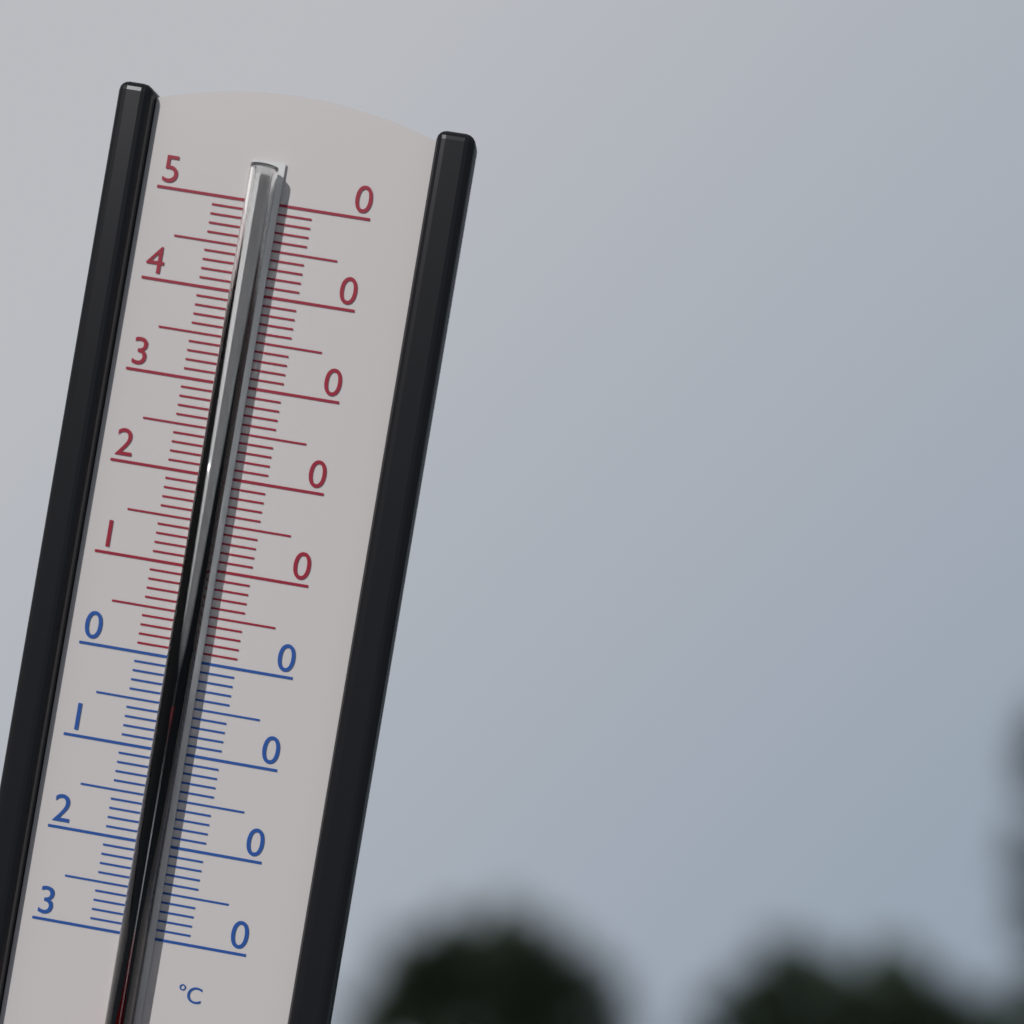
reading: -4 °C
